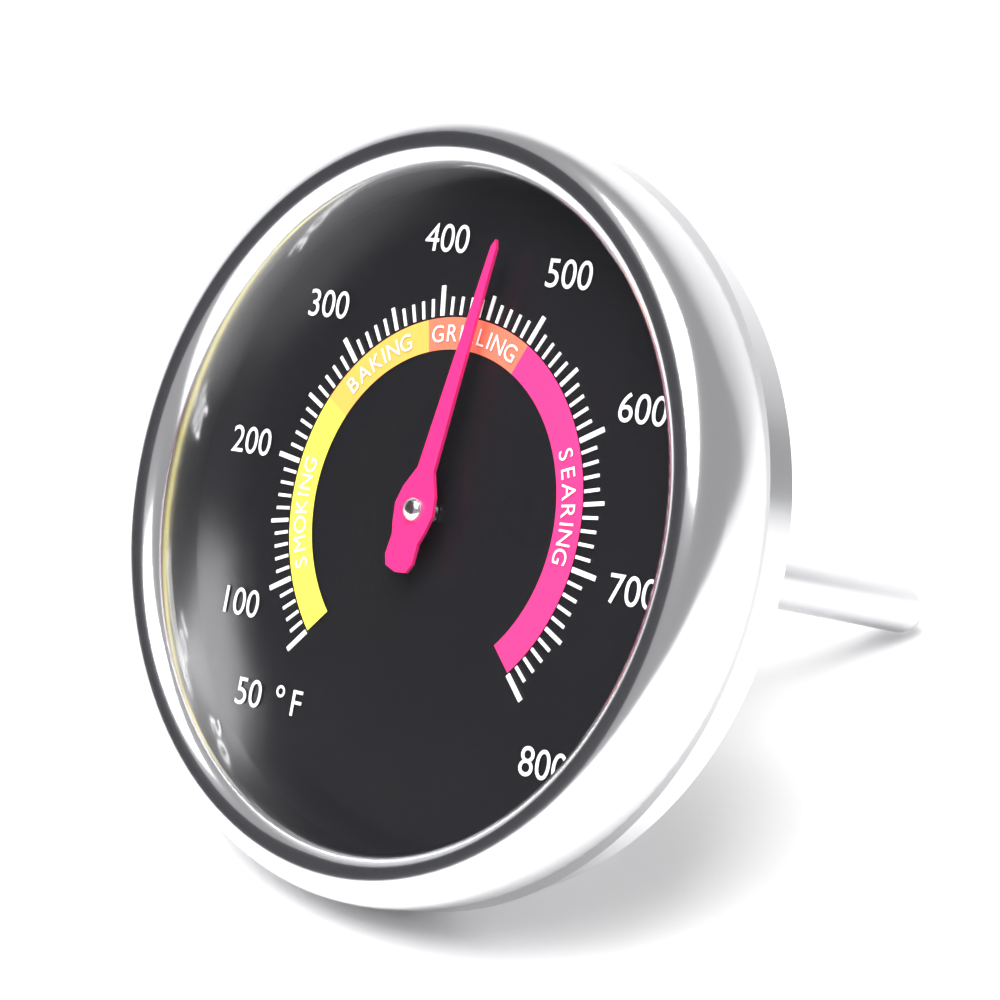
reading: 450 °F
